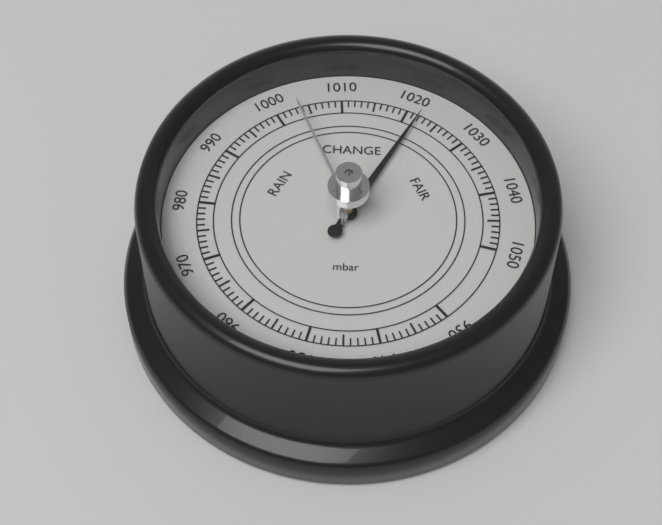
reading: 1022 mbar
